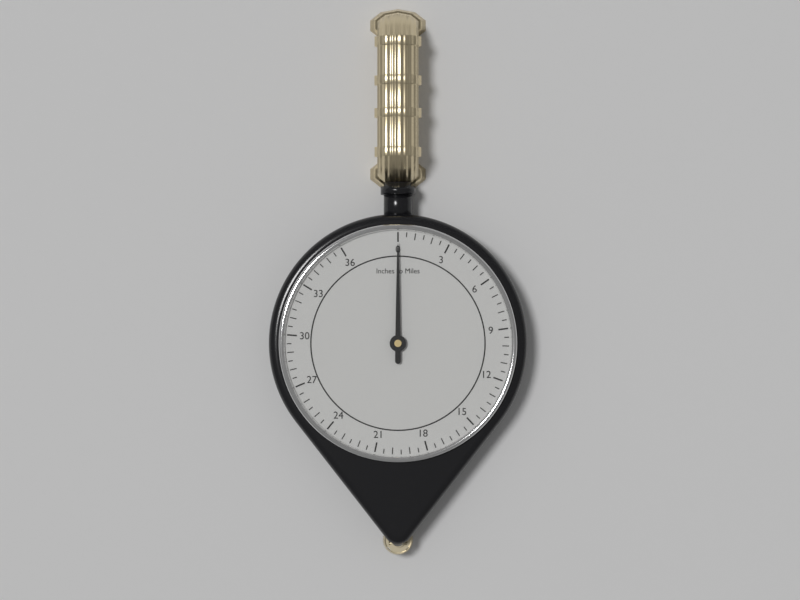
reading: 0.0 inches
